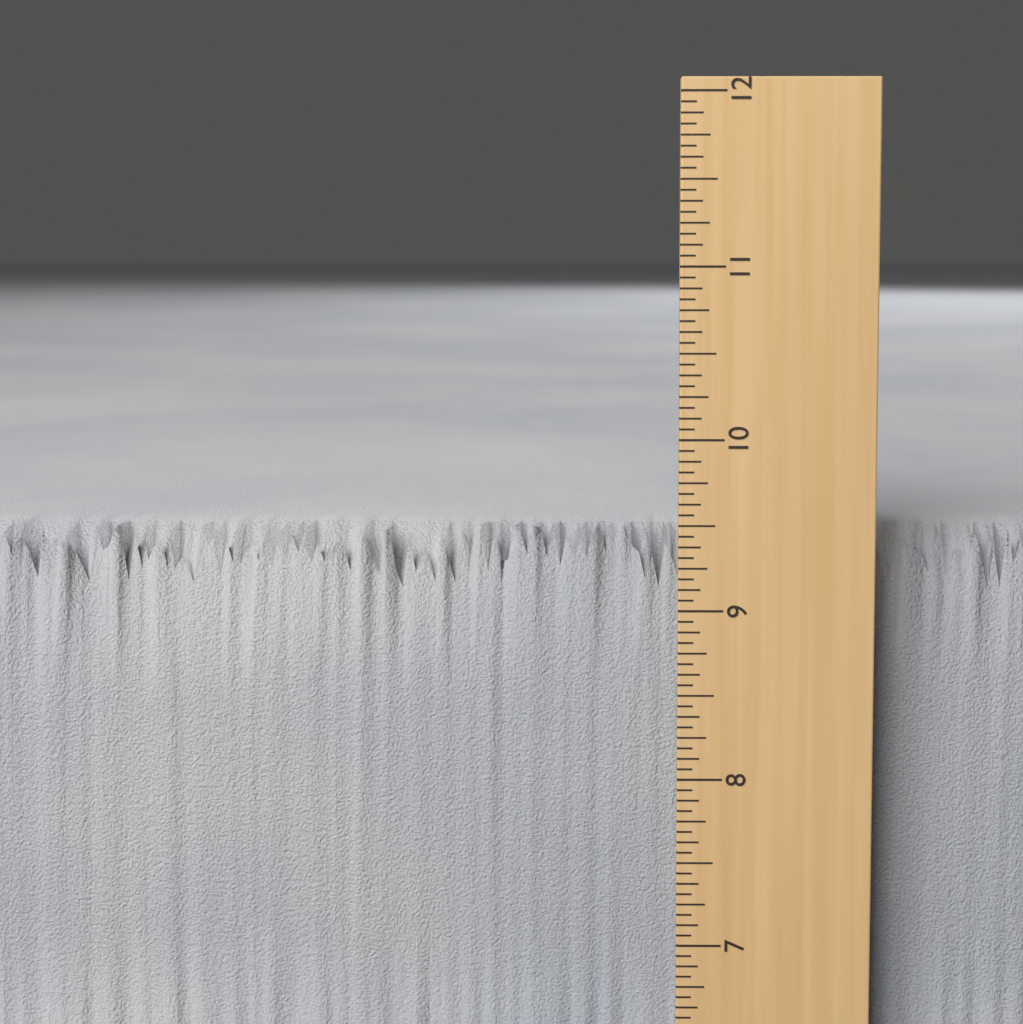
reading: 9.4375 in
